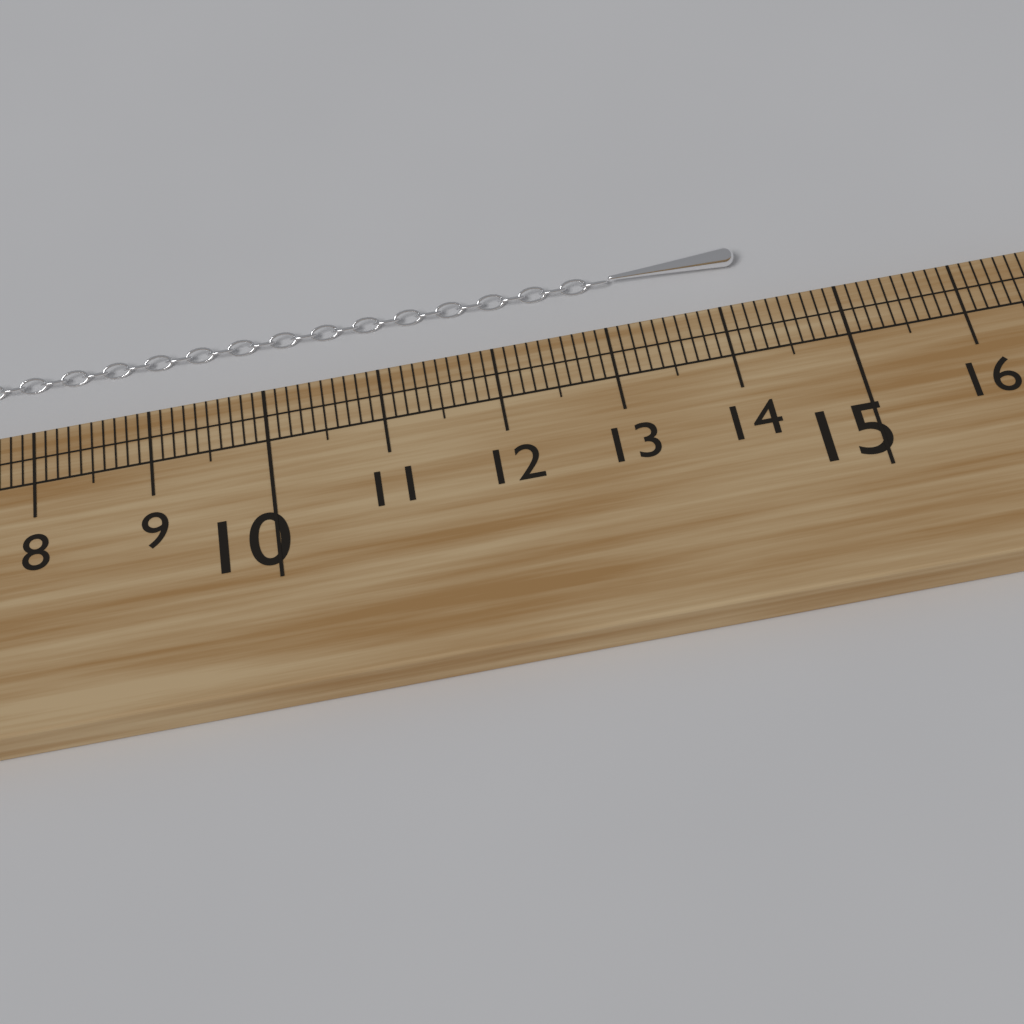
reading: 14.3 cm
